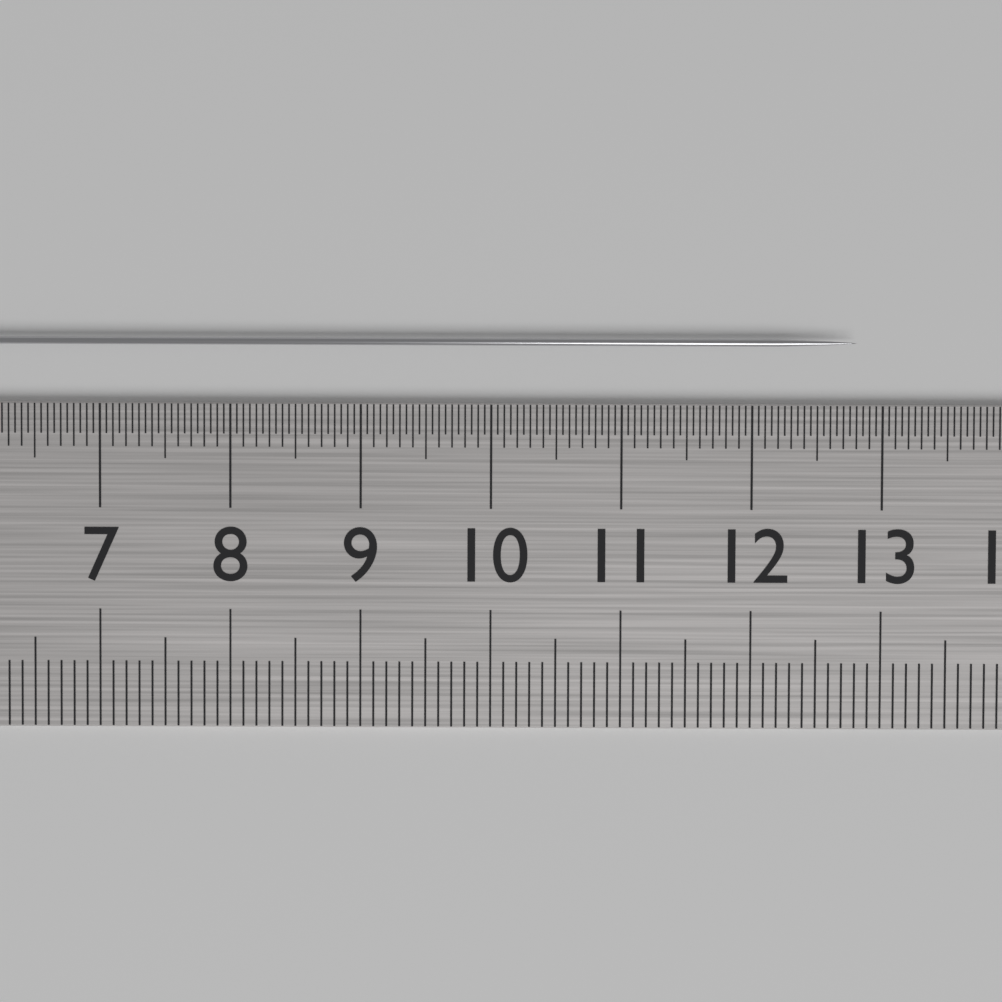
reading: 12.80 cm
